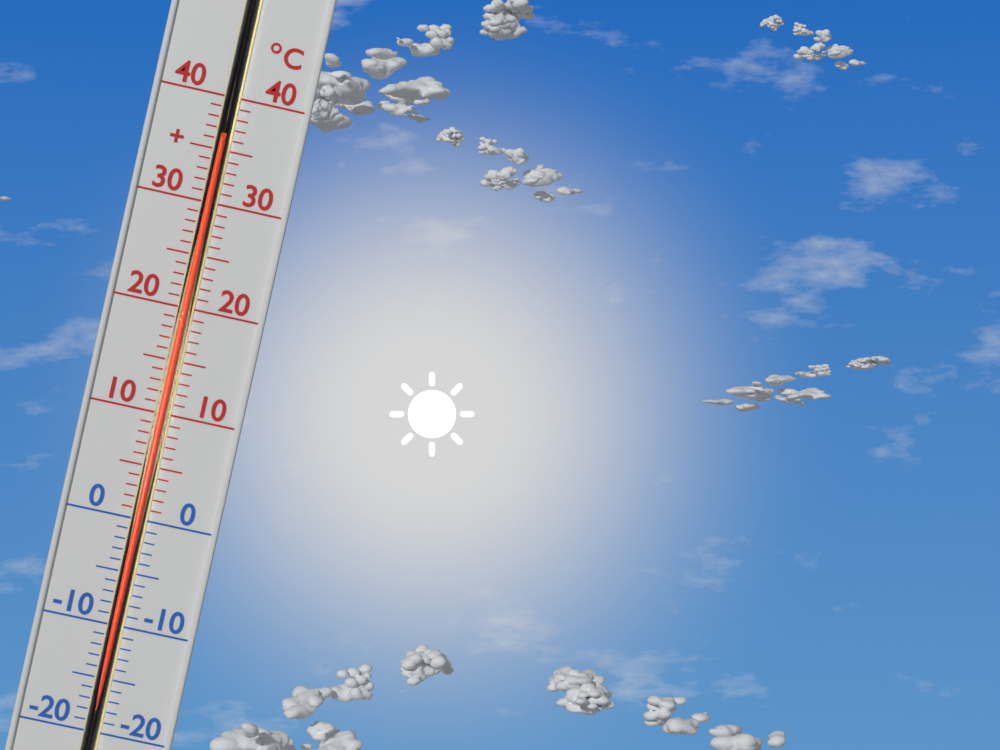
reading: 36 °C
